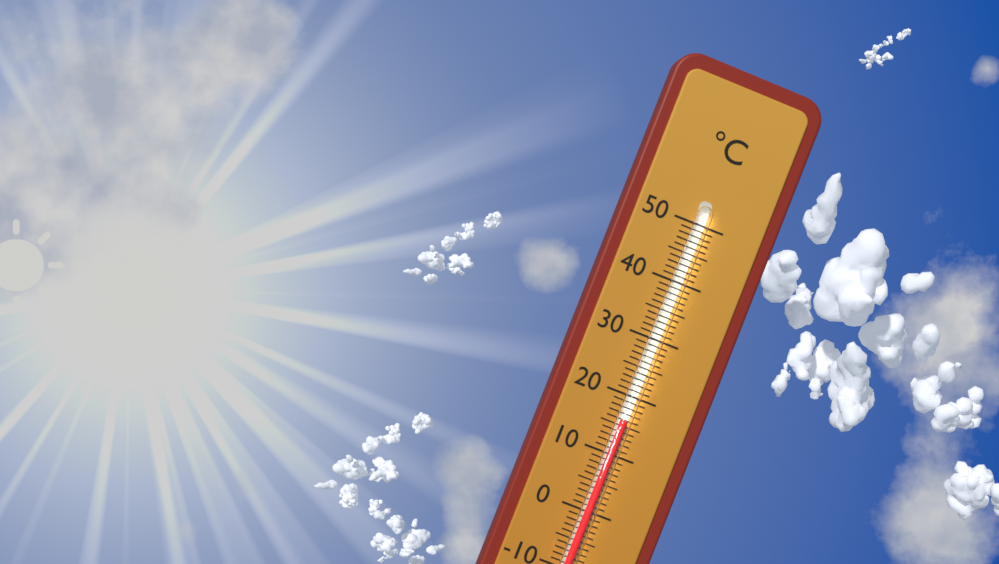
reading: 16 °C
